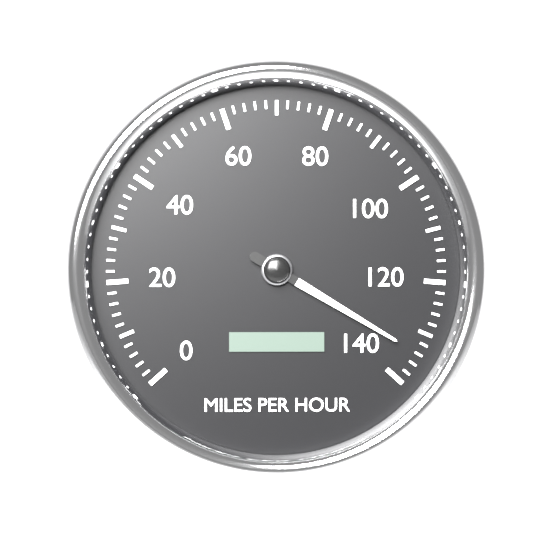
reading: 134 mph
